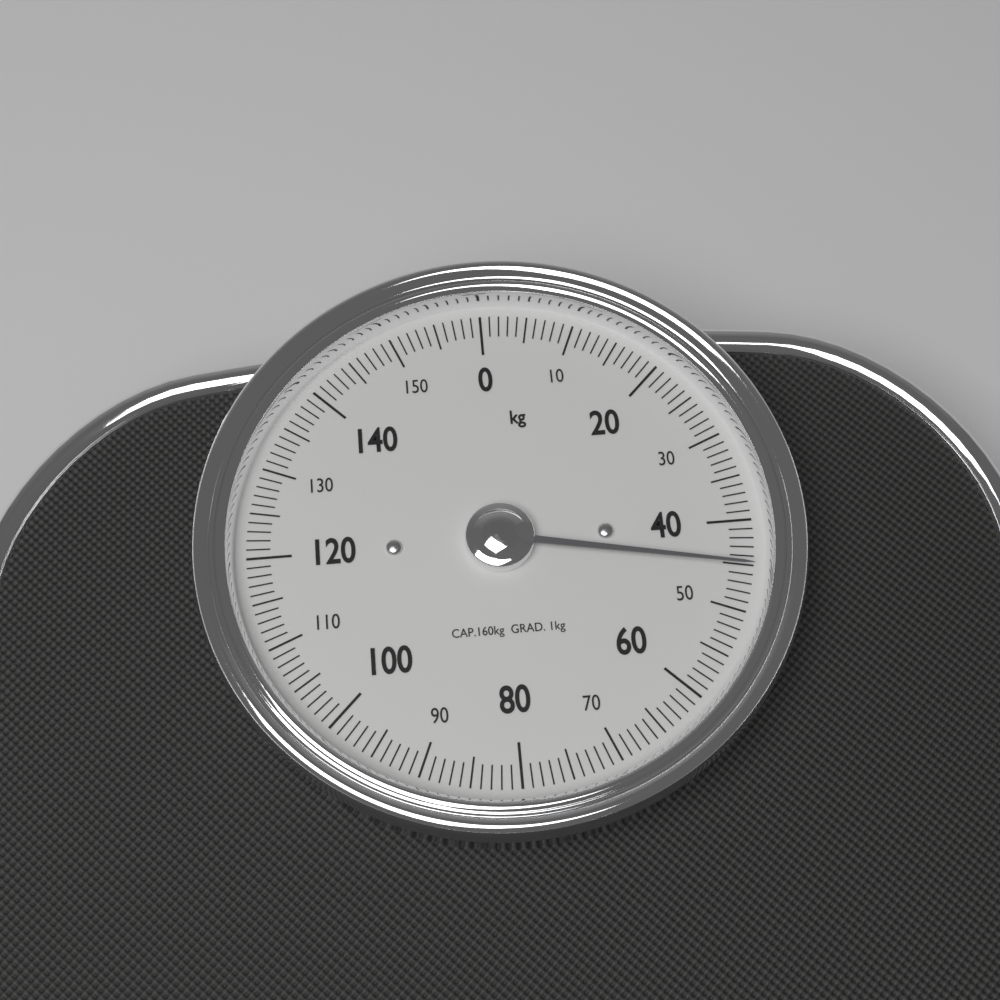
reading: 45 kg
